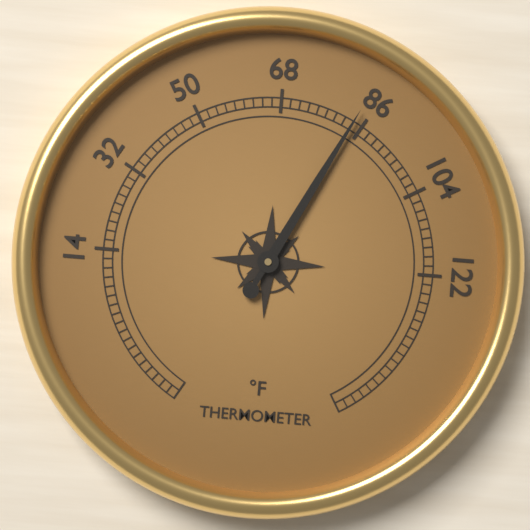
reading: 84 °F
